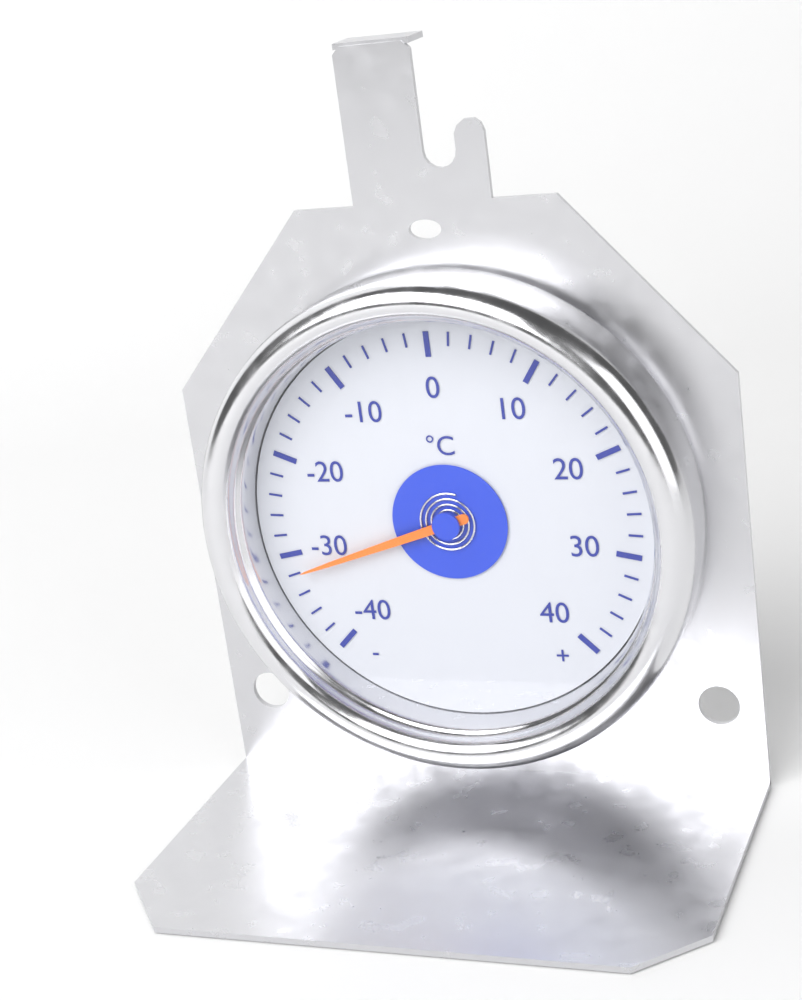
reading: -32 °C
